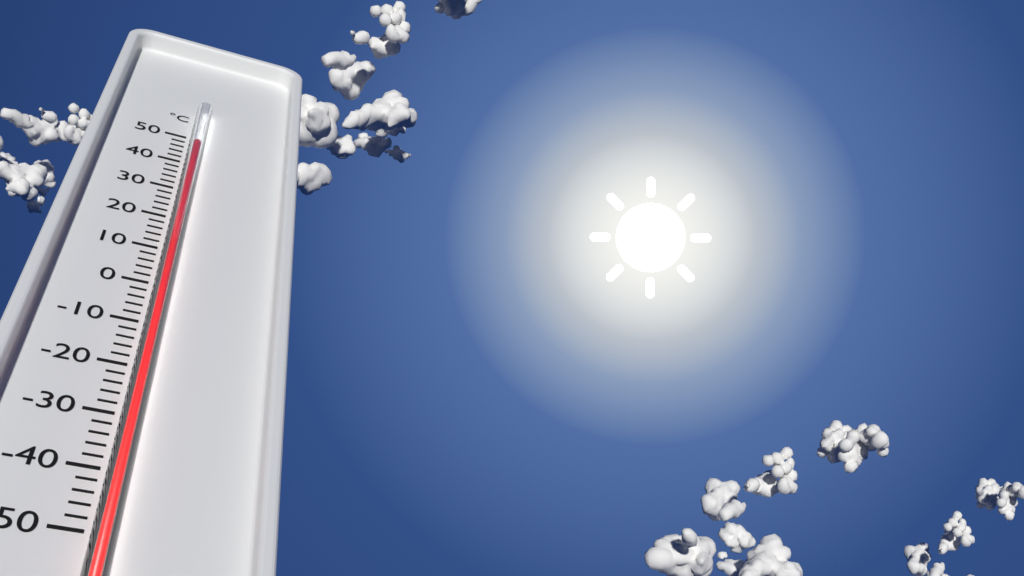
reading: 44 °C
